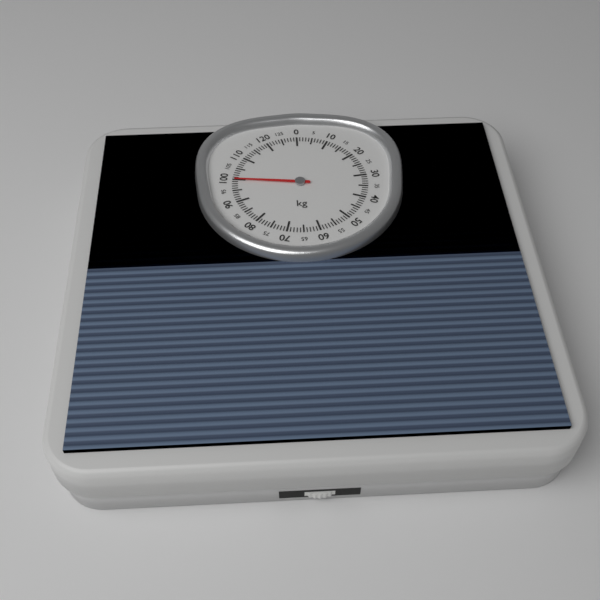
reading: 100 kg
